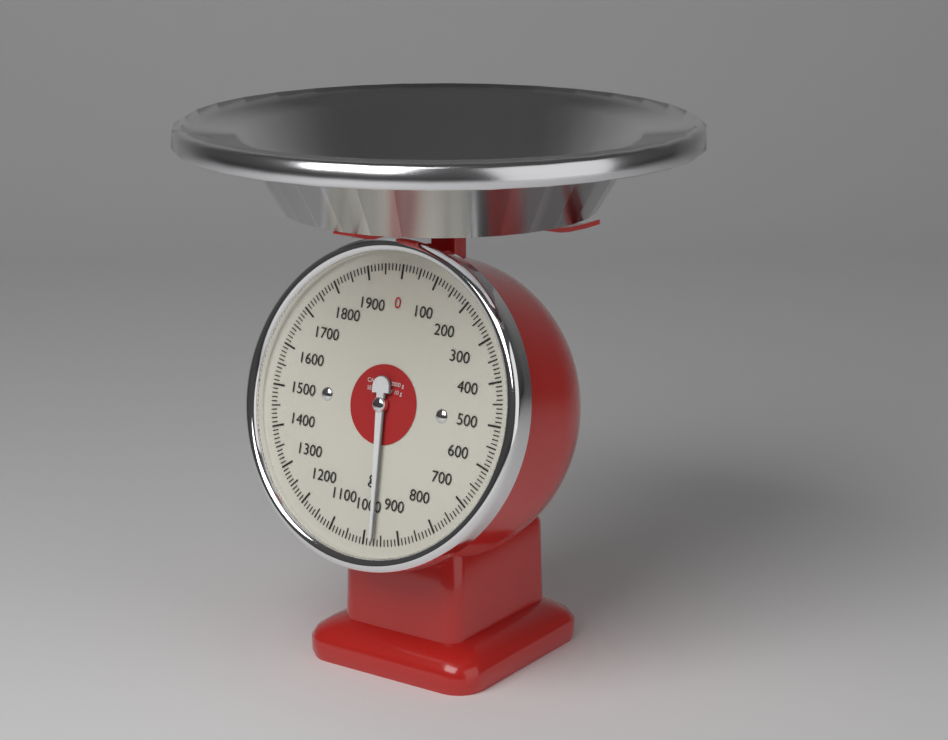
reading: 970 g
